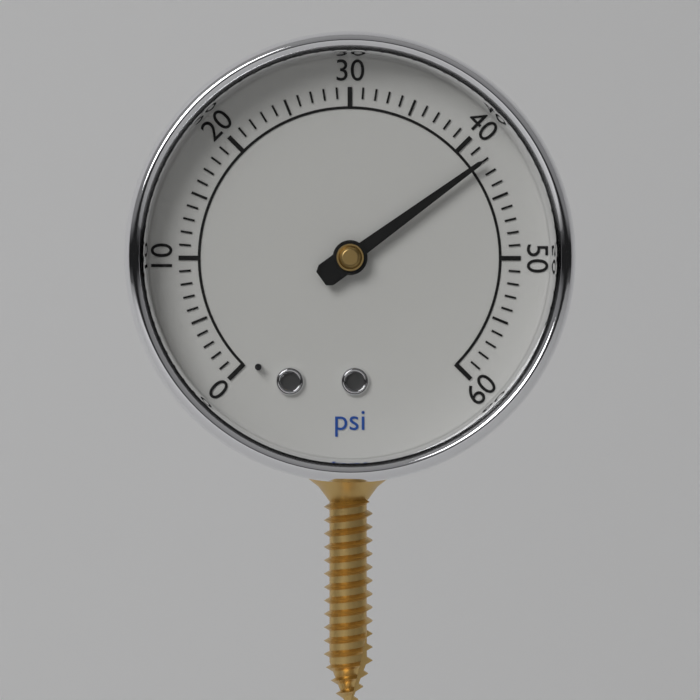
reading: 42 psi
